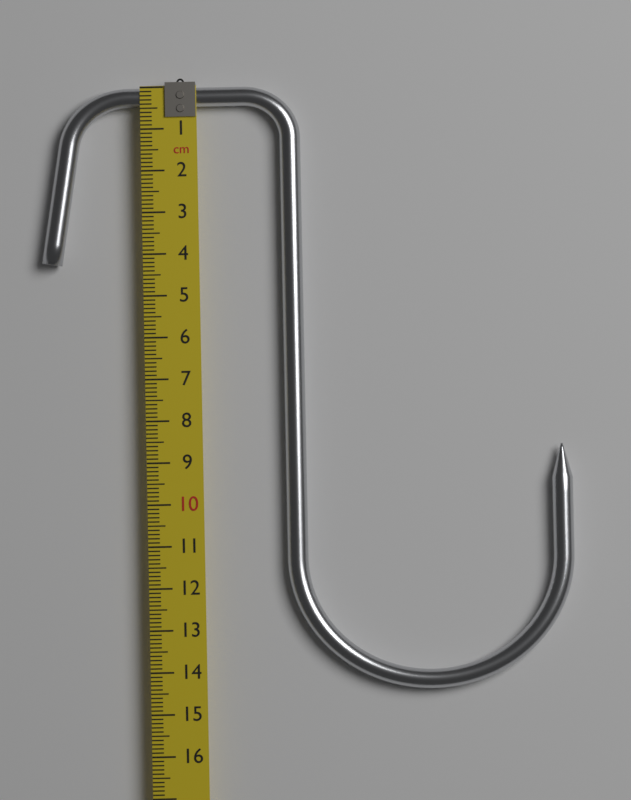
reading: 14.5 cm
